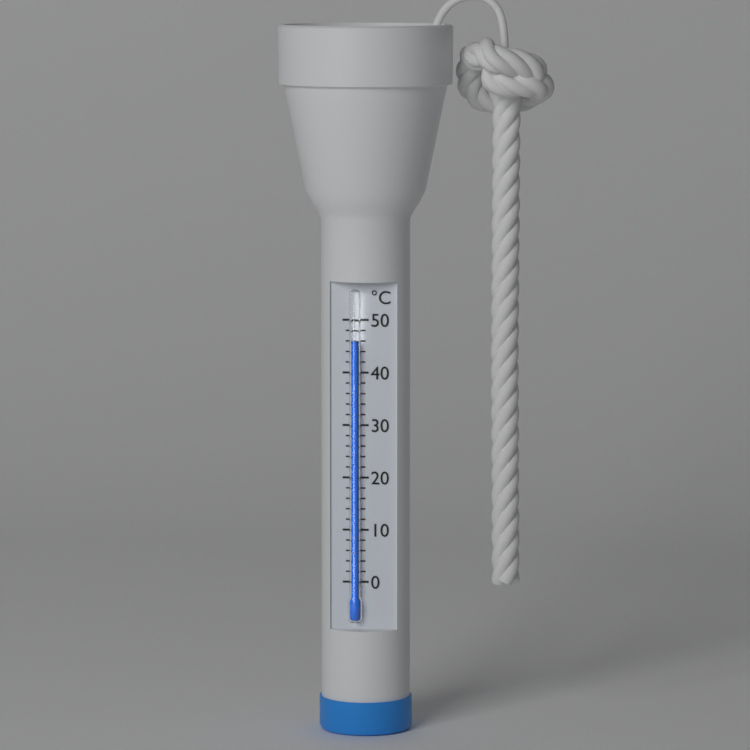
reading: 46 °C
